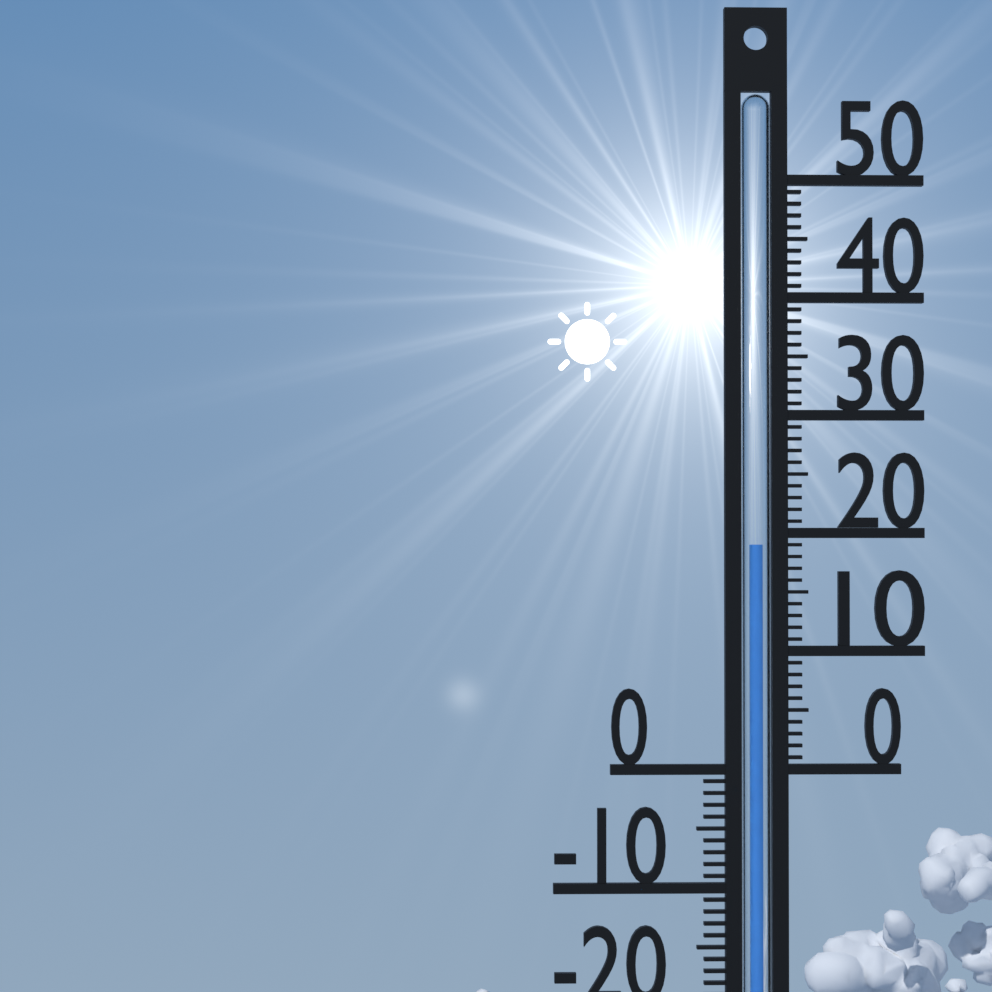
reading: 19 °C
